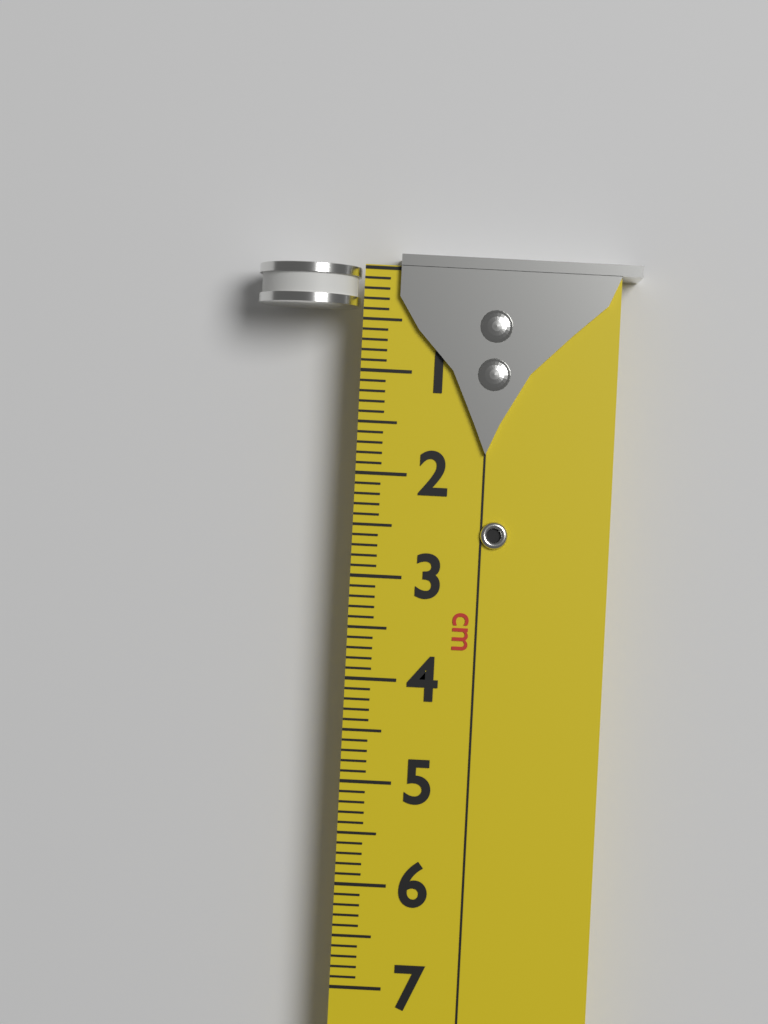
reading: 0.4 cm
